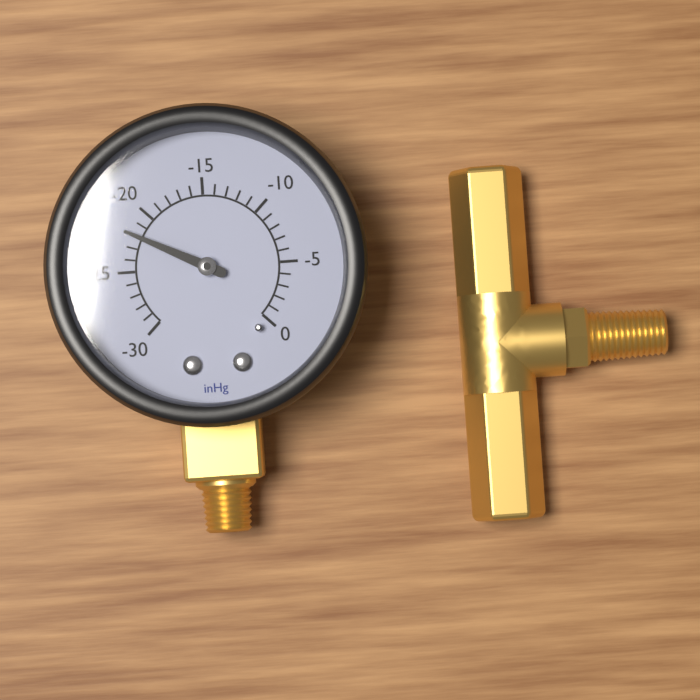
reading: -22 inHg
